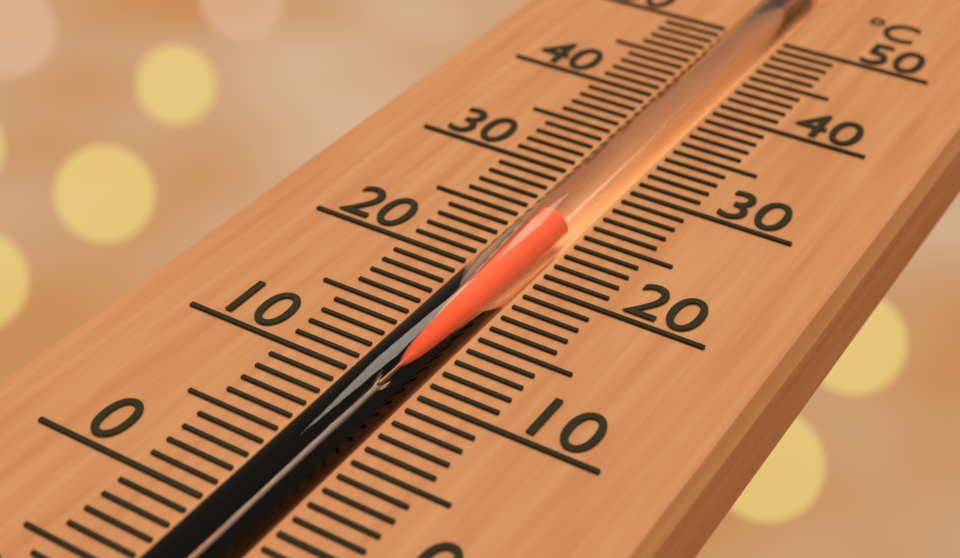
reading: 25 °C
